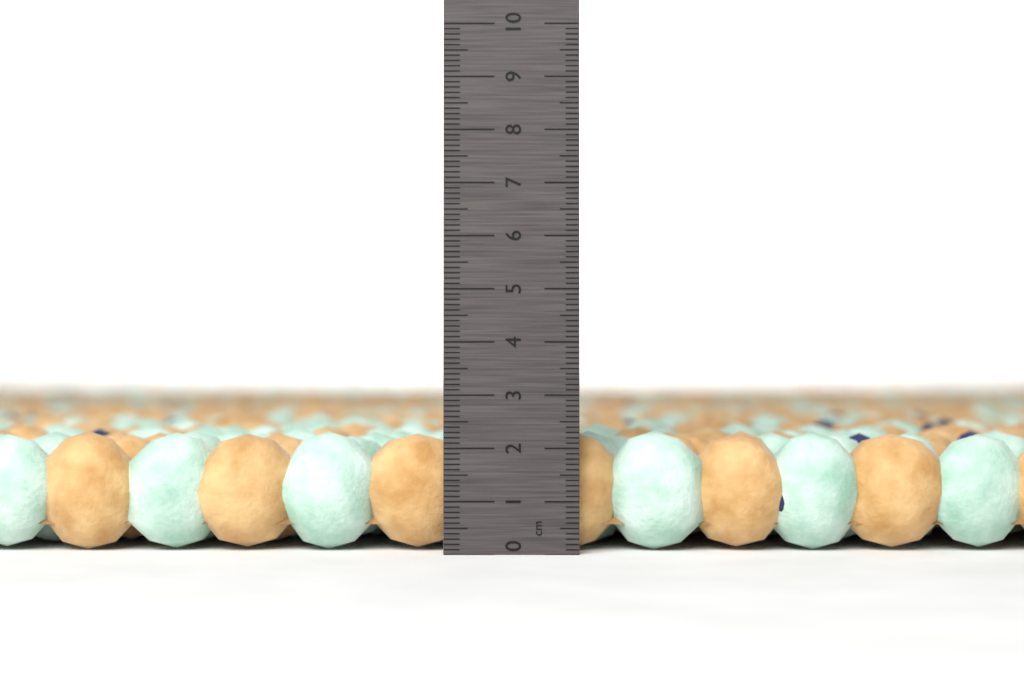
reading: 2.3 cm
